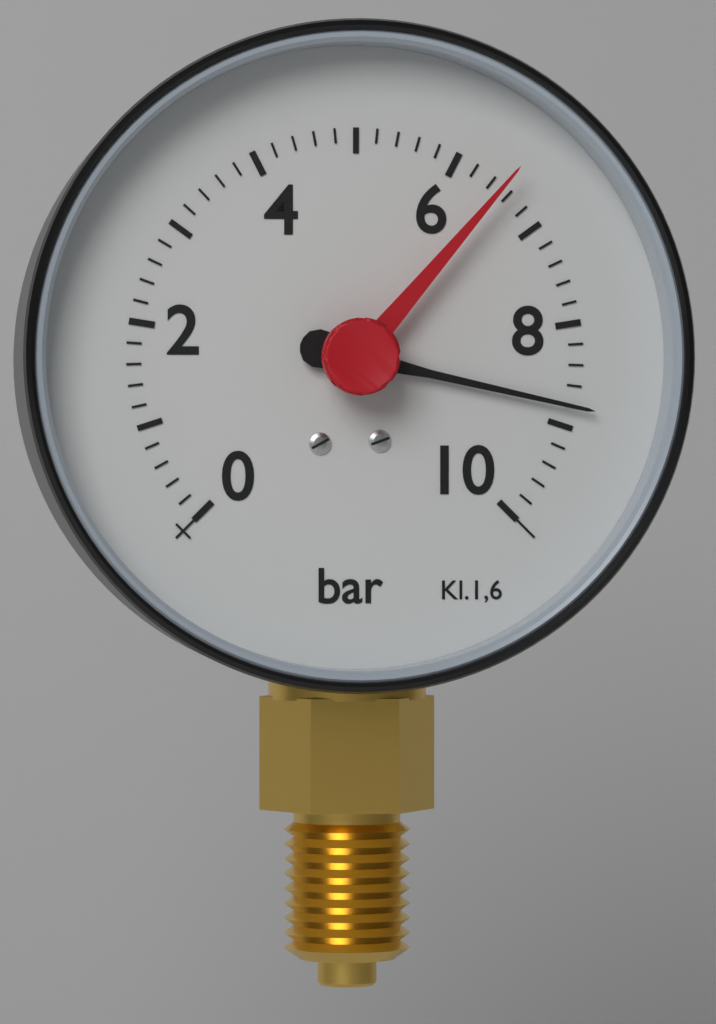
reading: 8.8 bar
